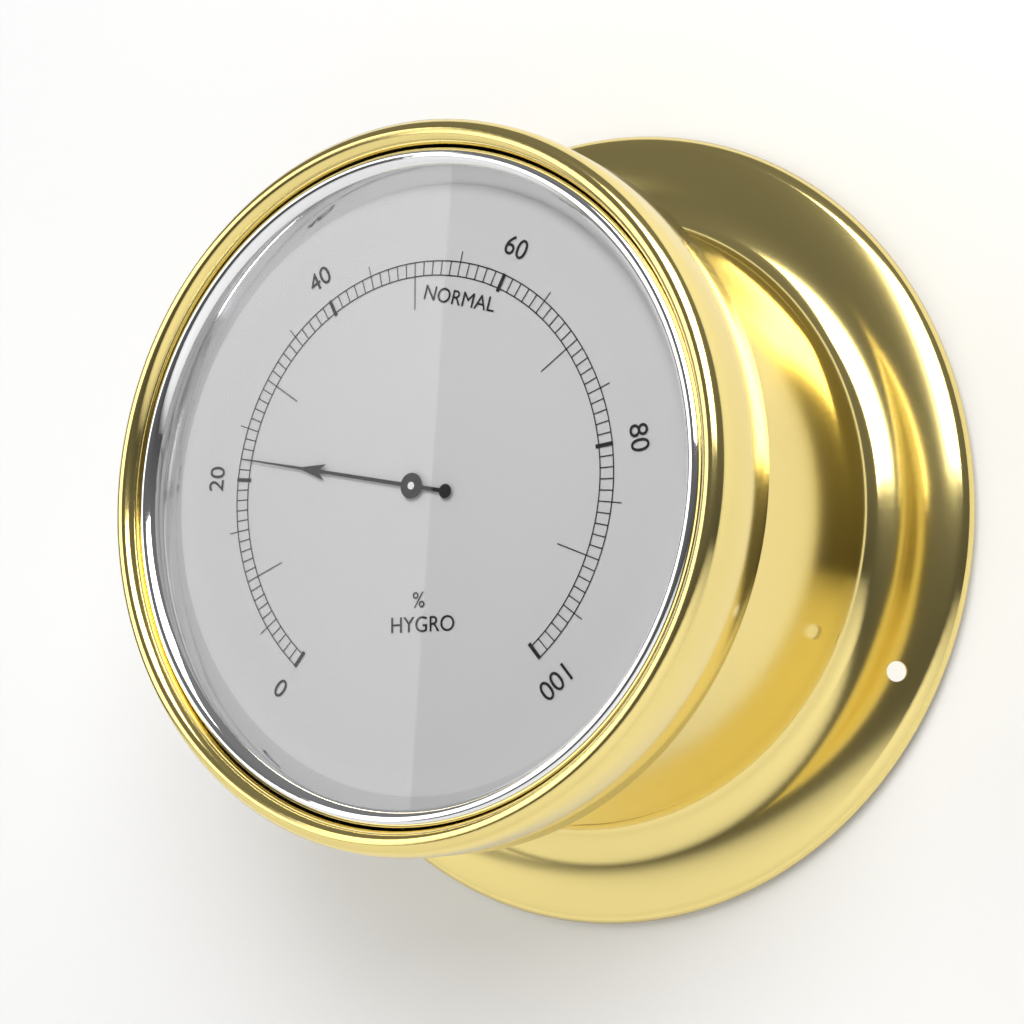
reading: 22 %
